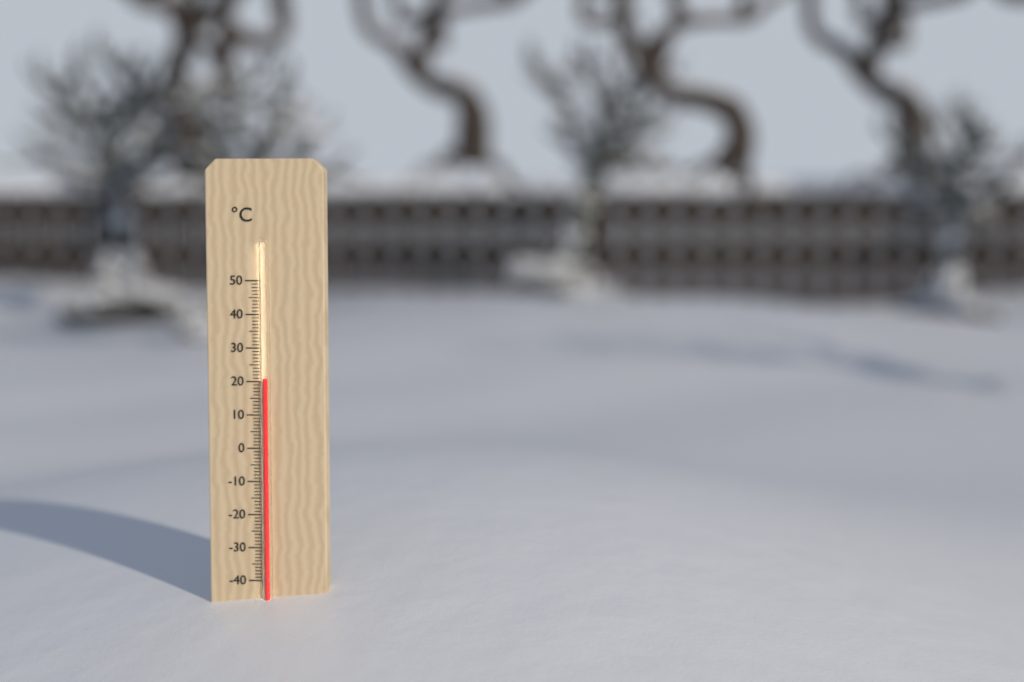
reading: 21 °C
